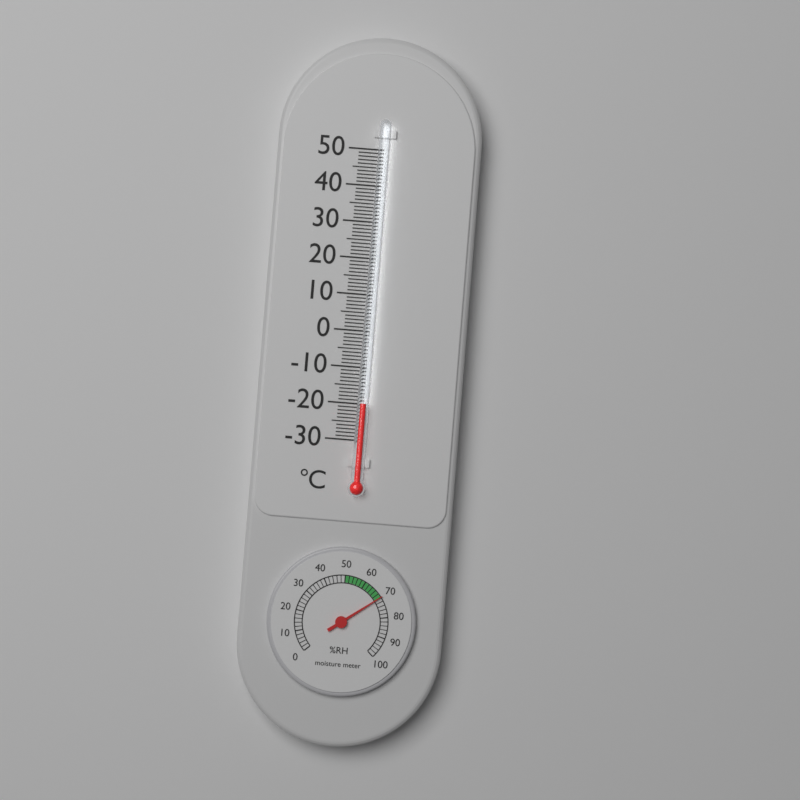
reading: -20 °C
